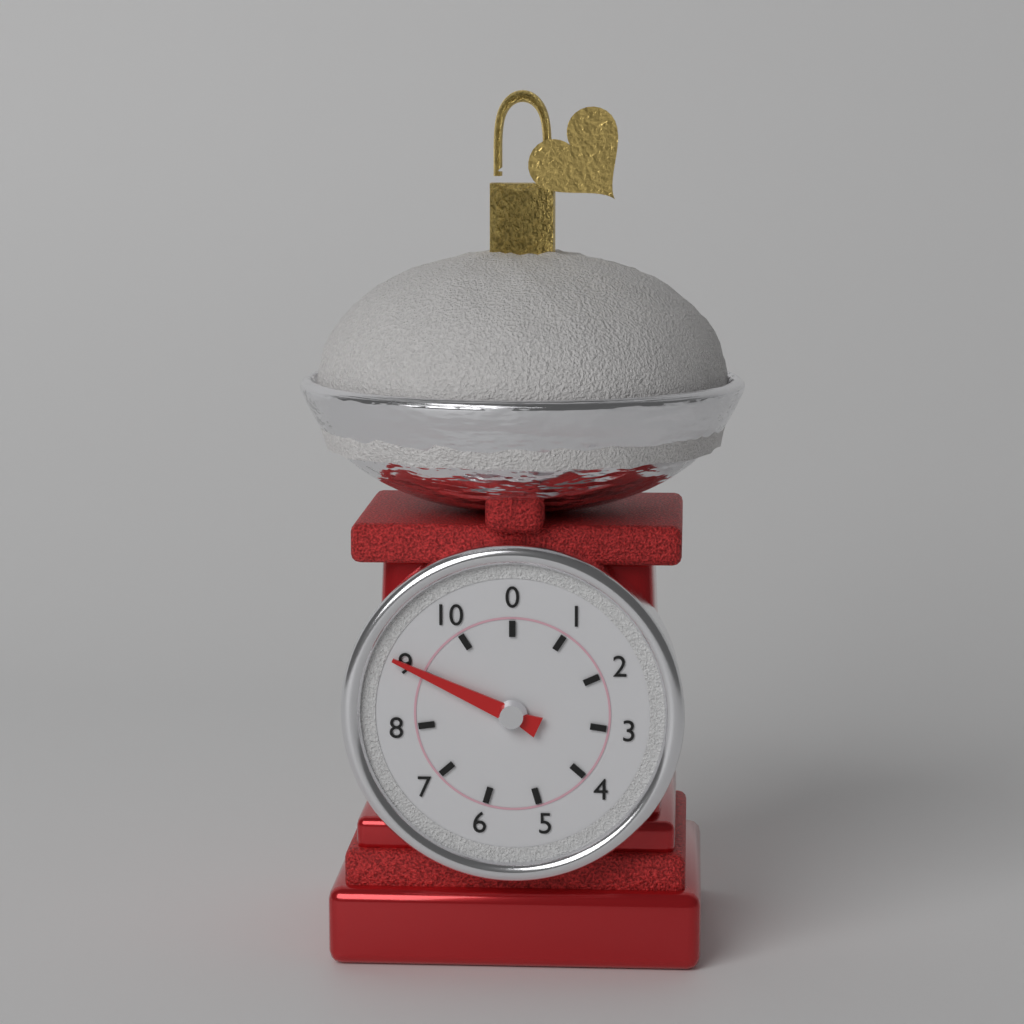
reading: 9 (no unit)
